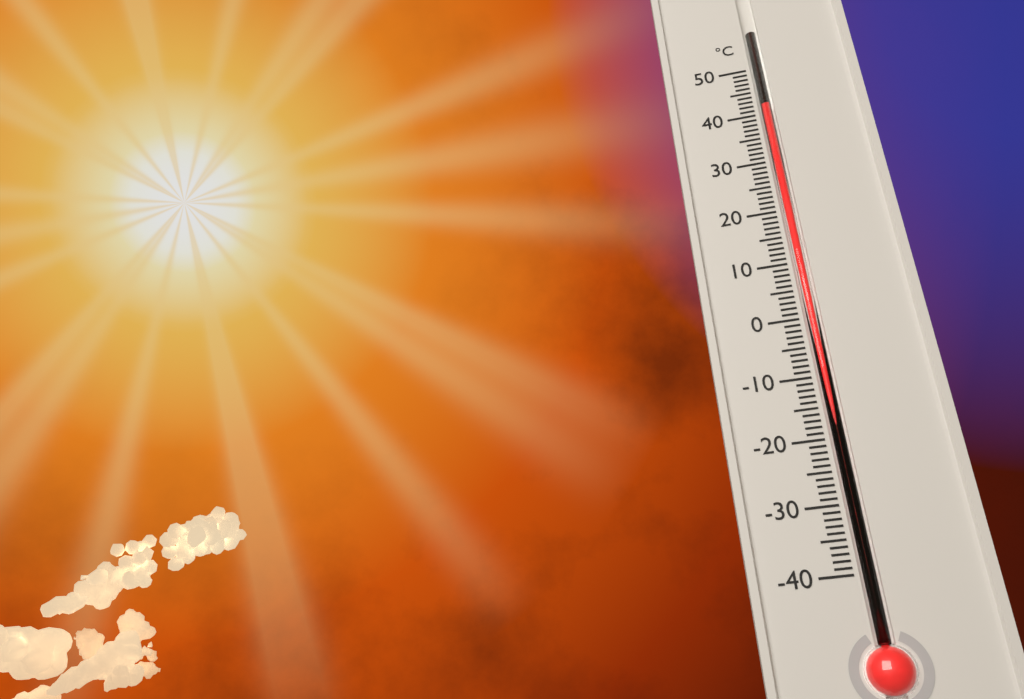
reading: 42 °C
